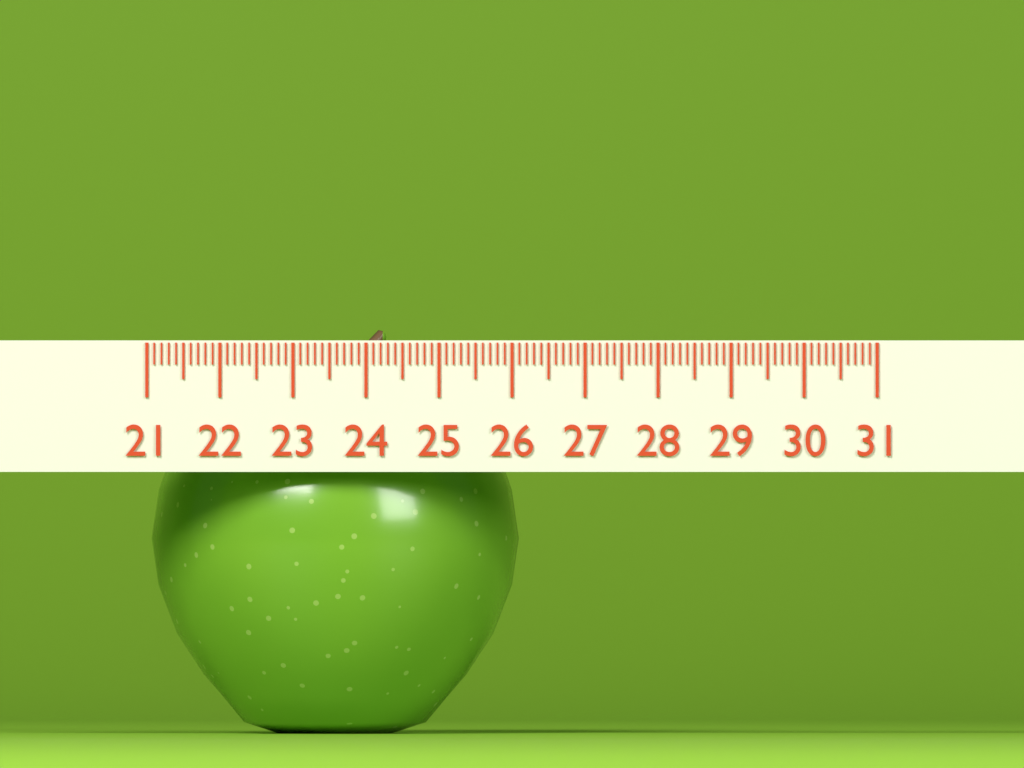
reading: 26.1 (no unit)
